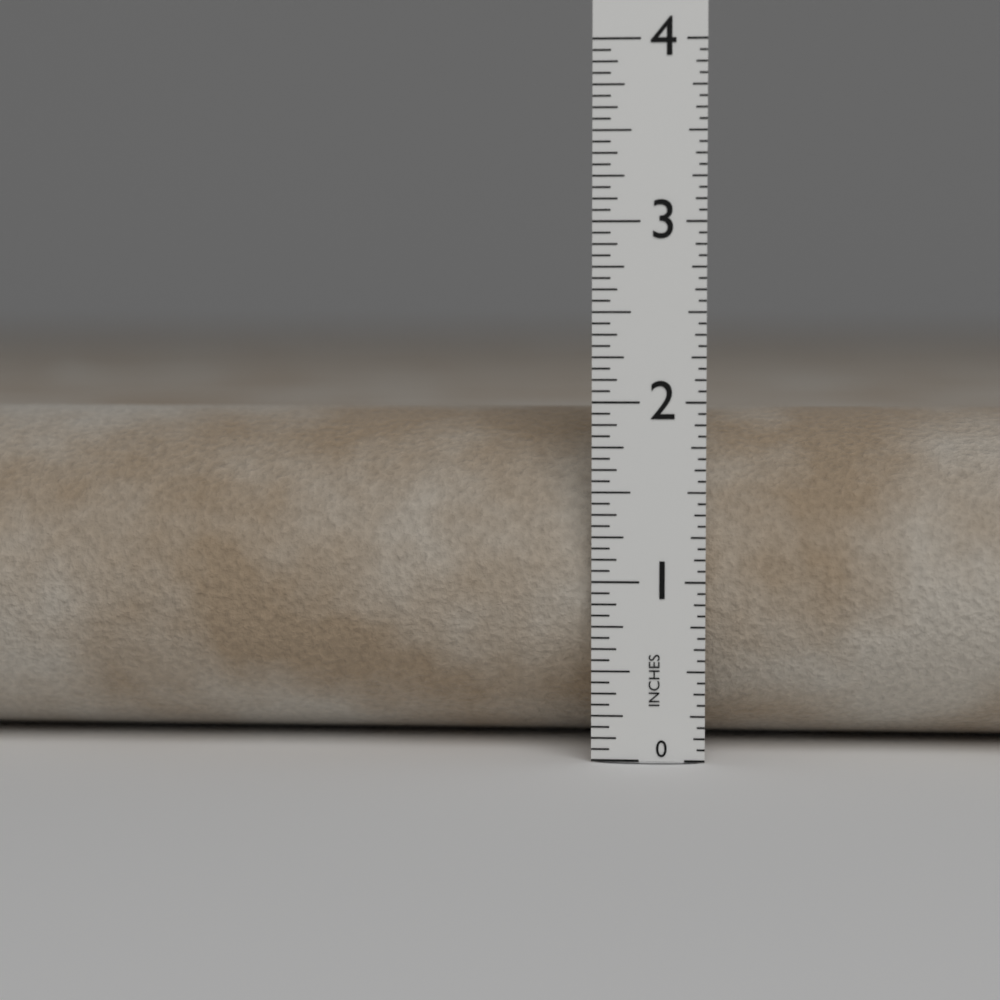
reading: 1.9375 in
